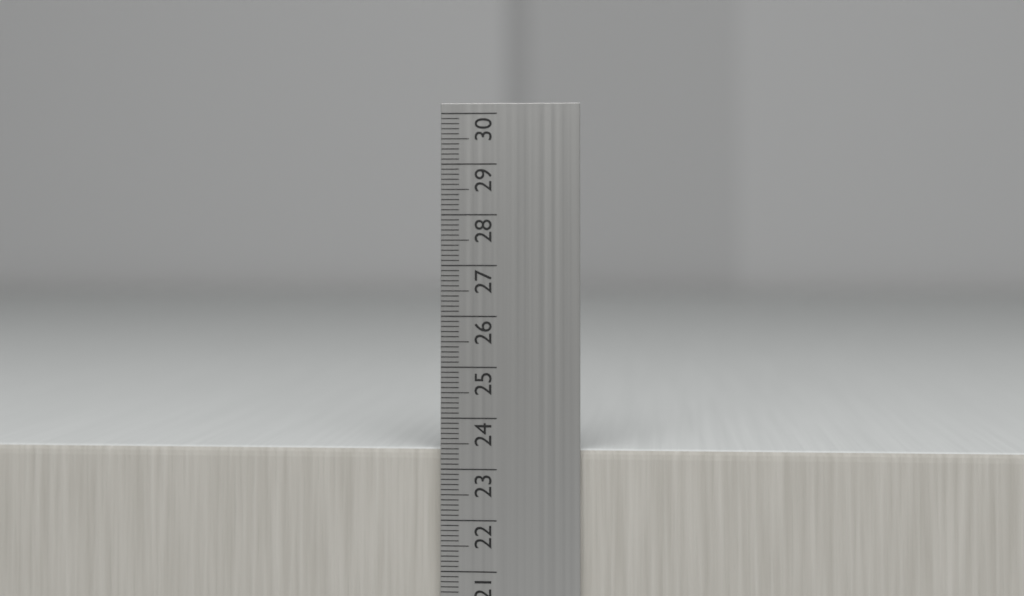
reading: 23.4 cm
